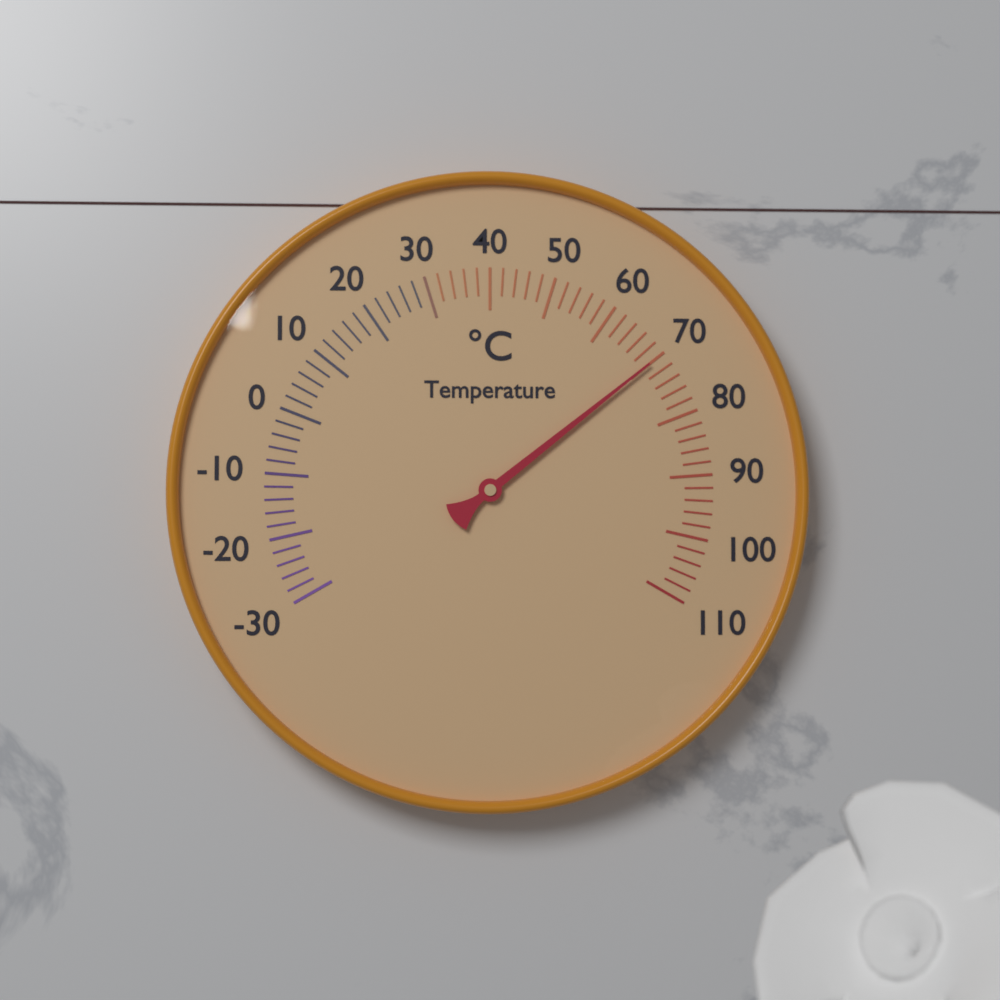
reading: 70 °C
